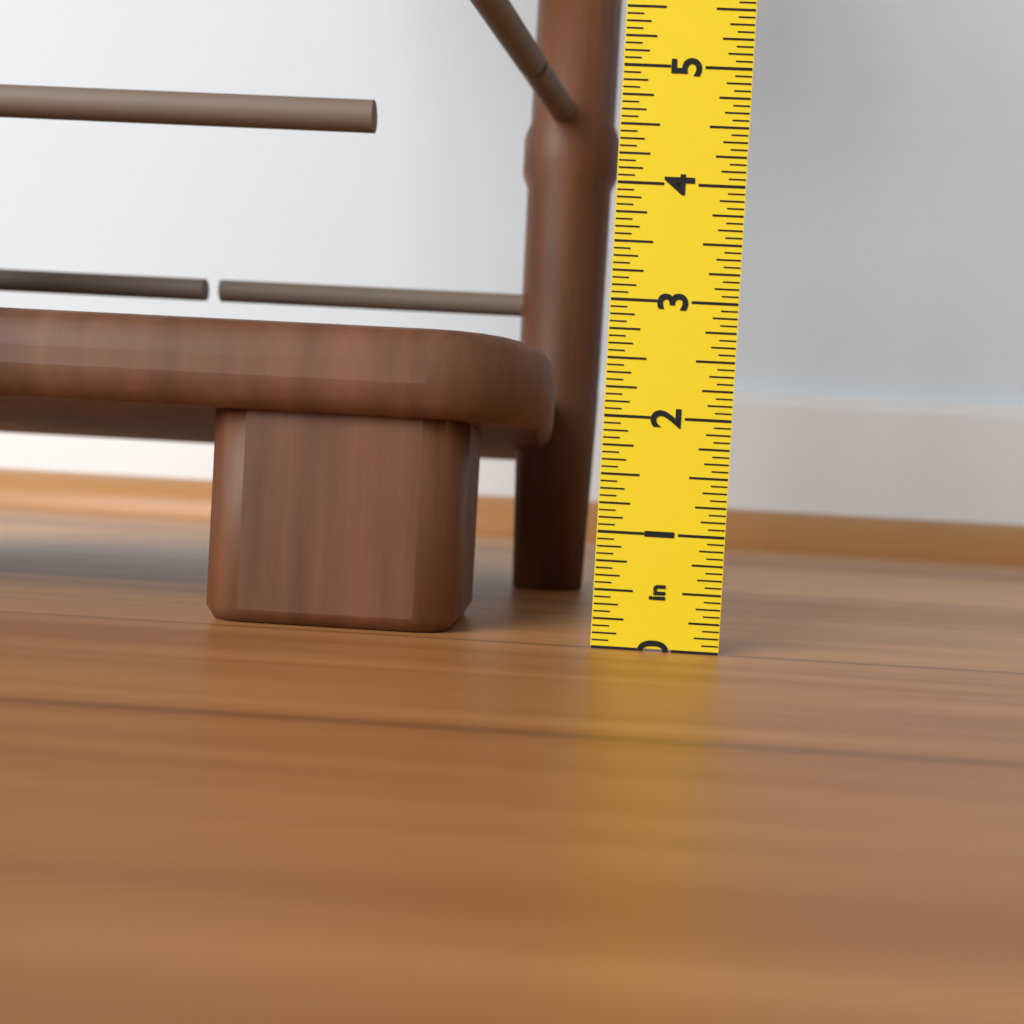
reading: 2.6875 in
